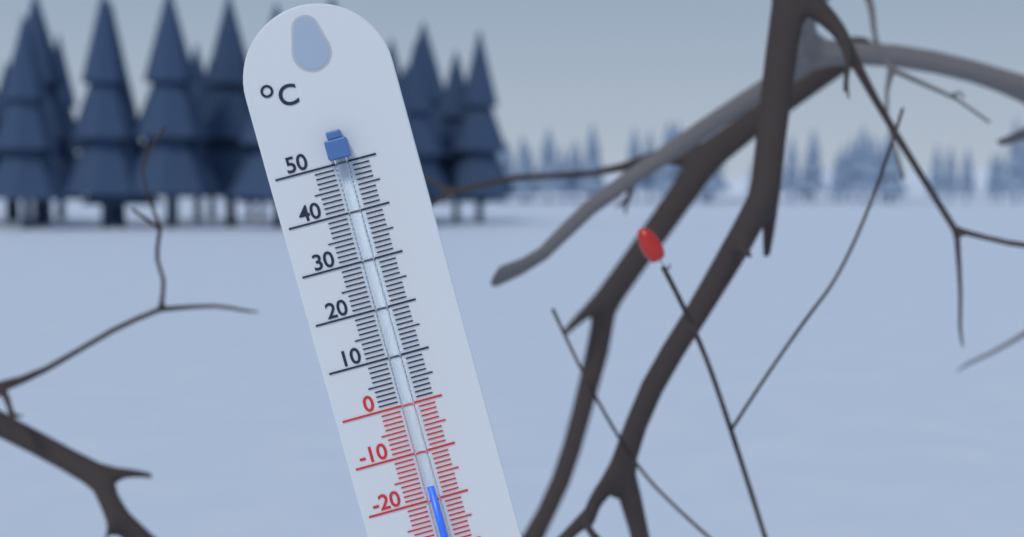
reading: -17 °C
